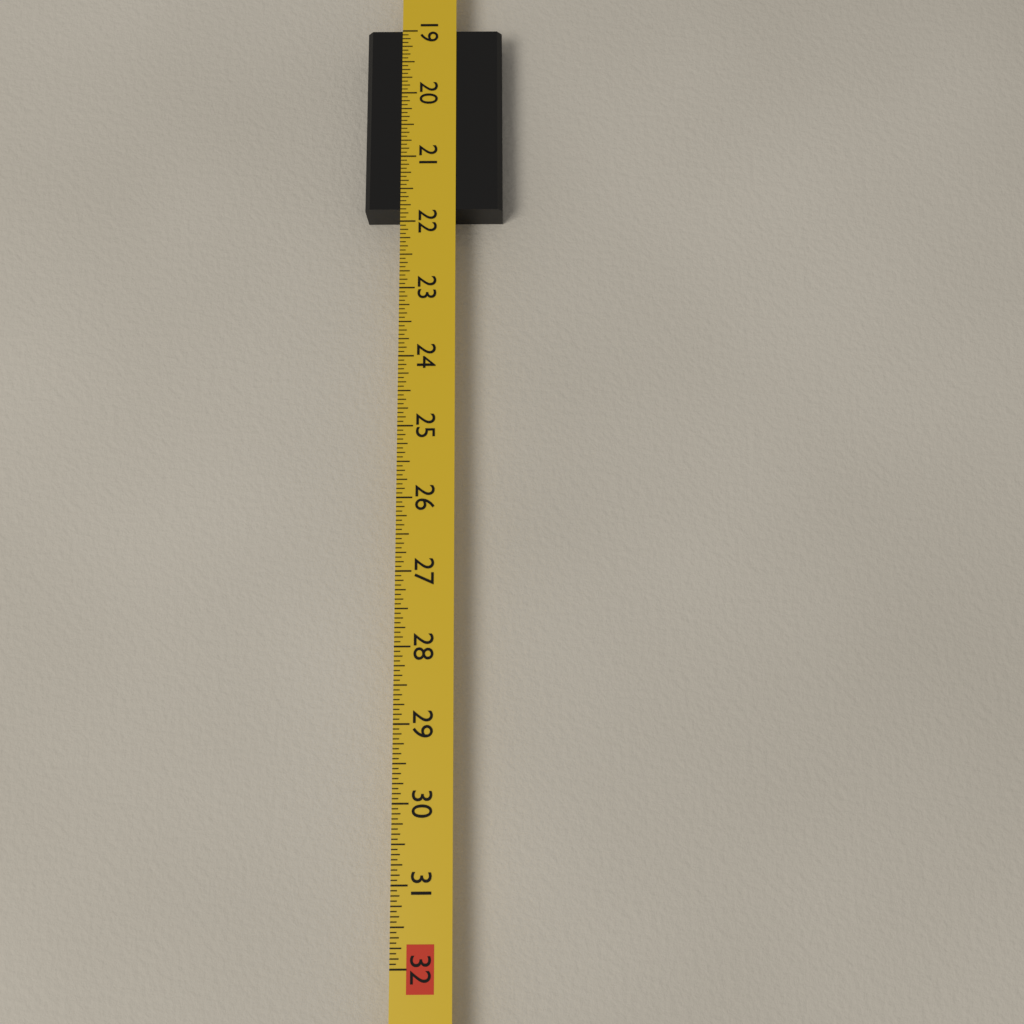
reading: 21.8125 in
